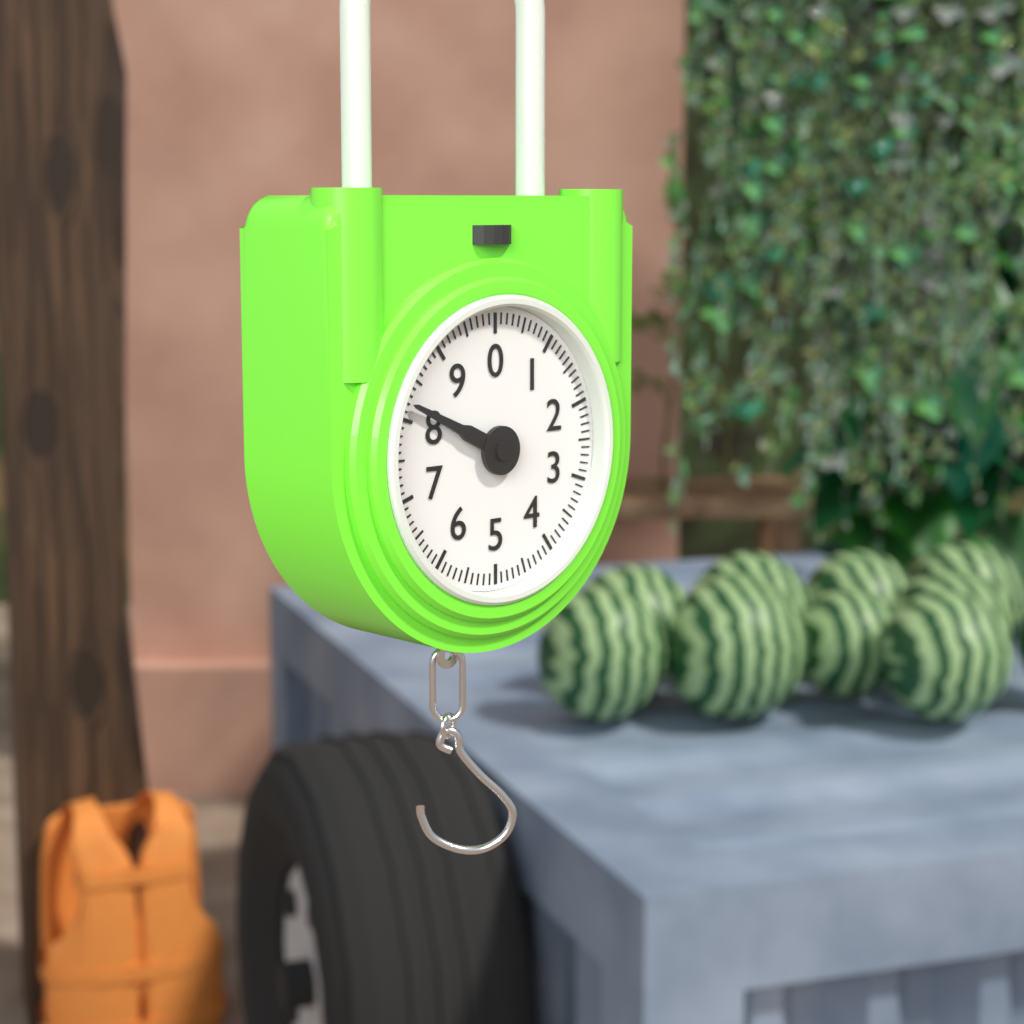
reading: 8.2 (no unit)
